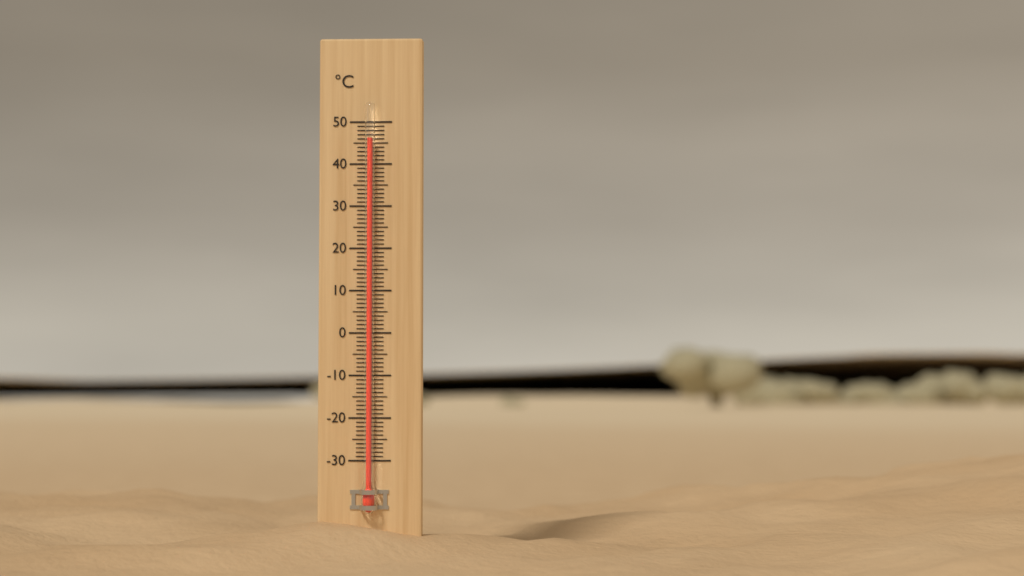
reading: 46 °C
